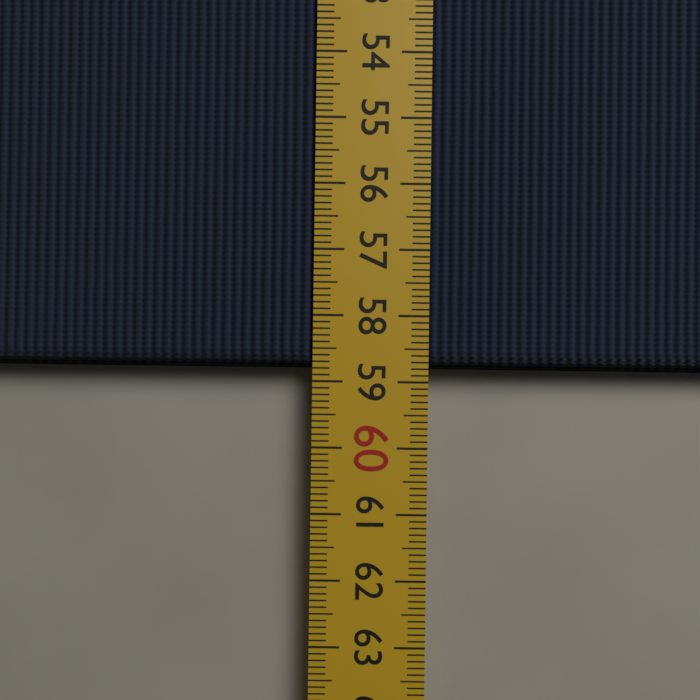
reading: 58.8 cm
